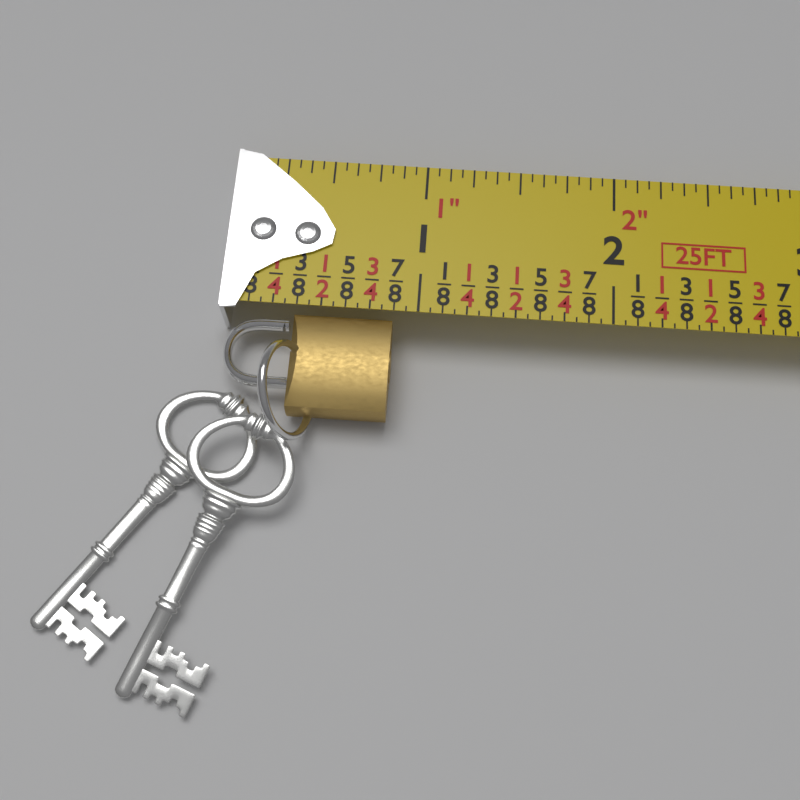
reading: 0.8750 in
